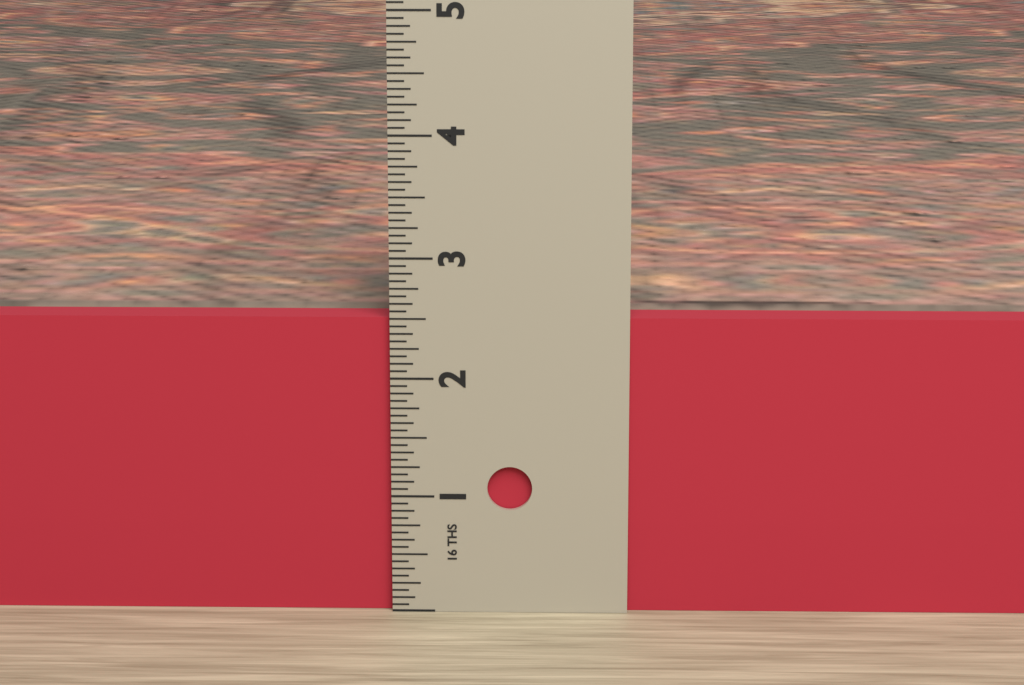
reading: 2.5000 in
